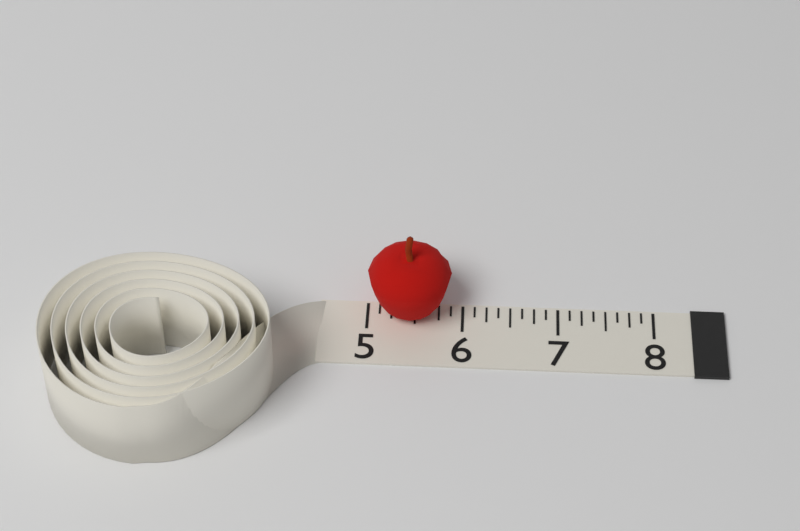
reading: 5.875 (no unit)
